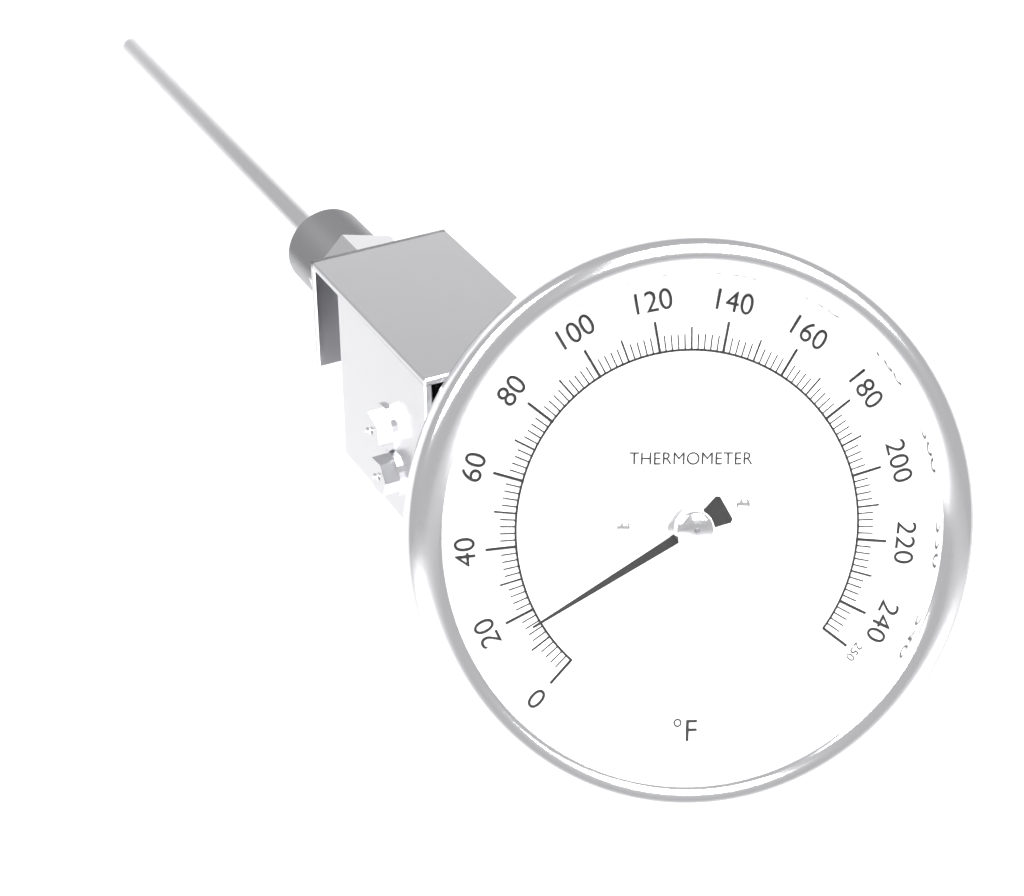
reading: 16 °F
